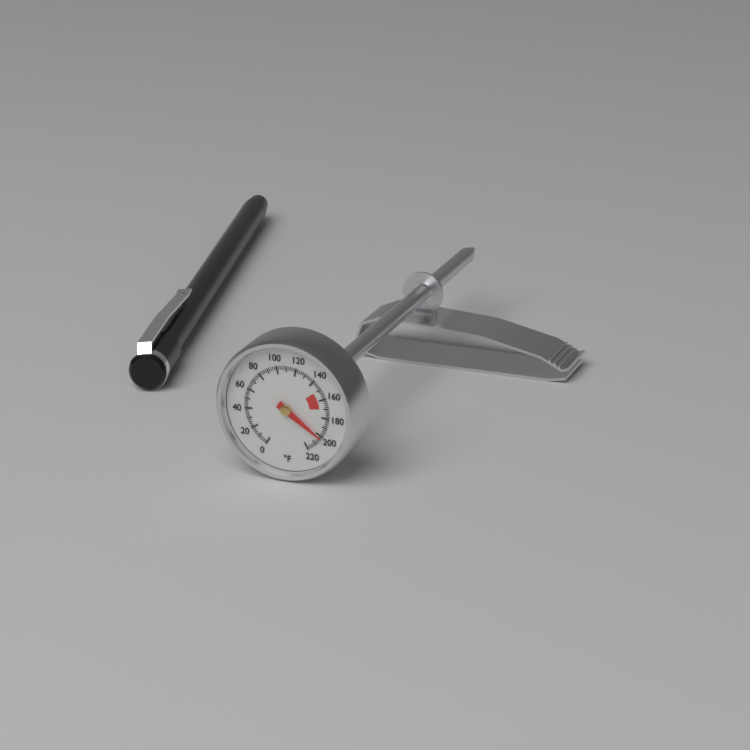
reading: 202 °F
